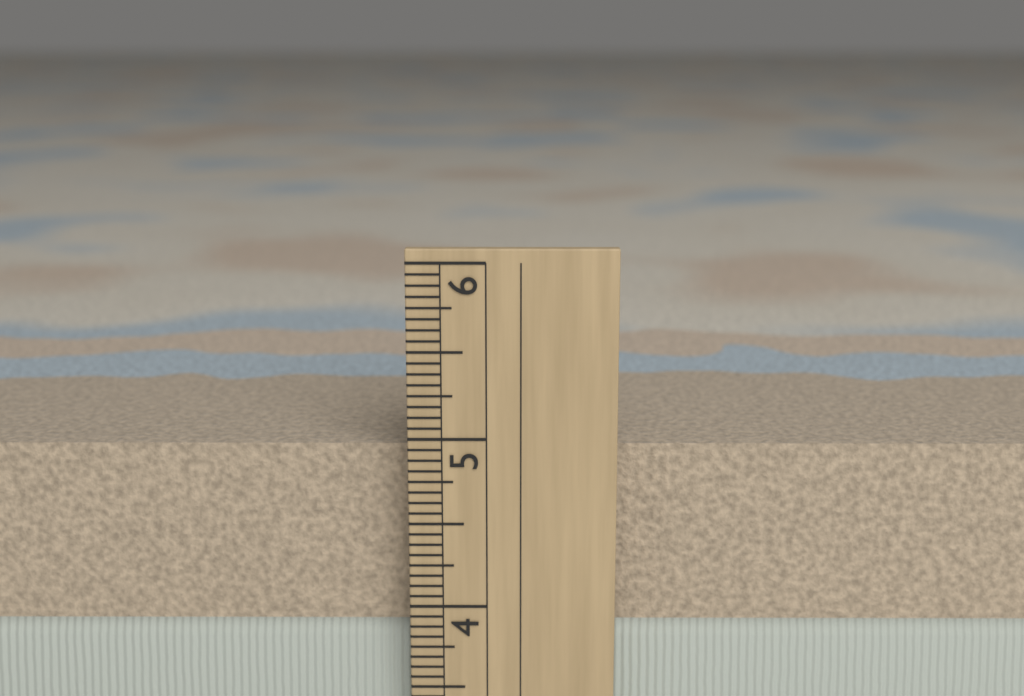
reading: 4.9375 in
